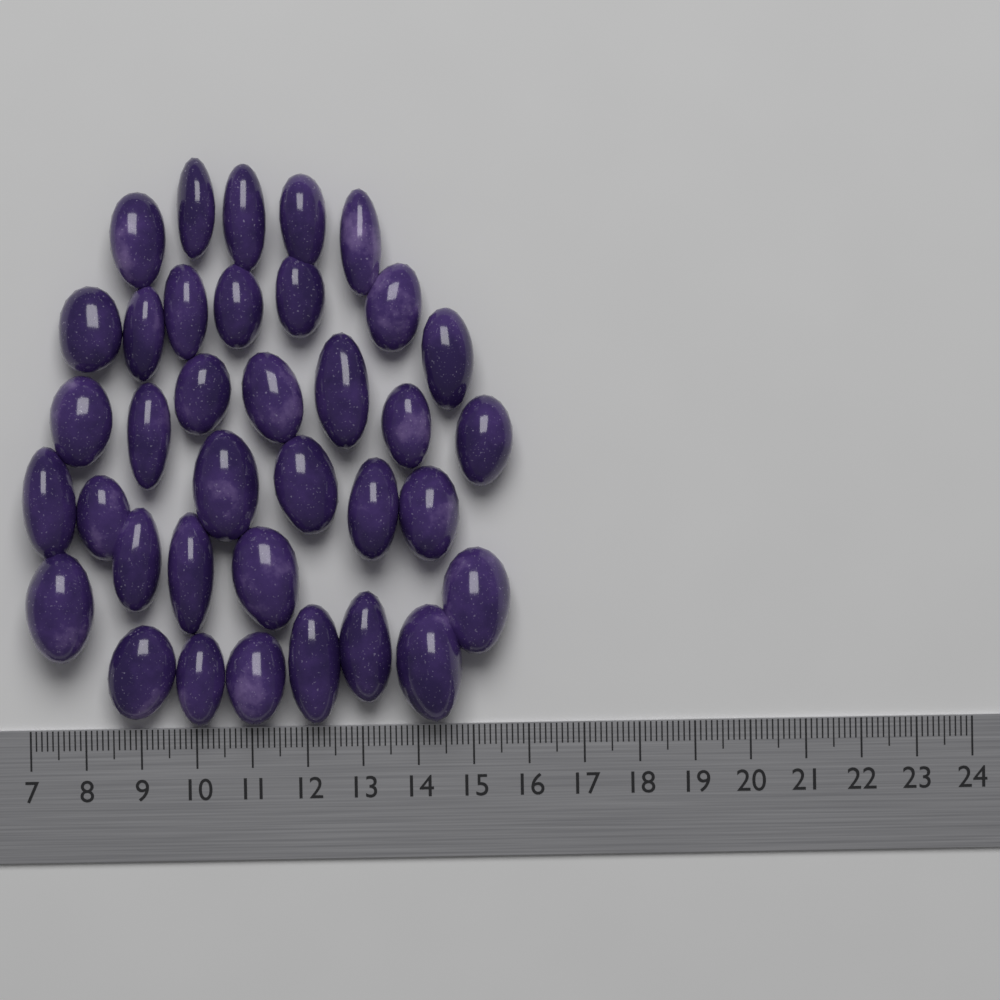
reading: 15.8 (no unit)
